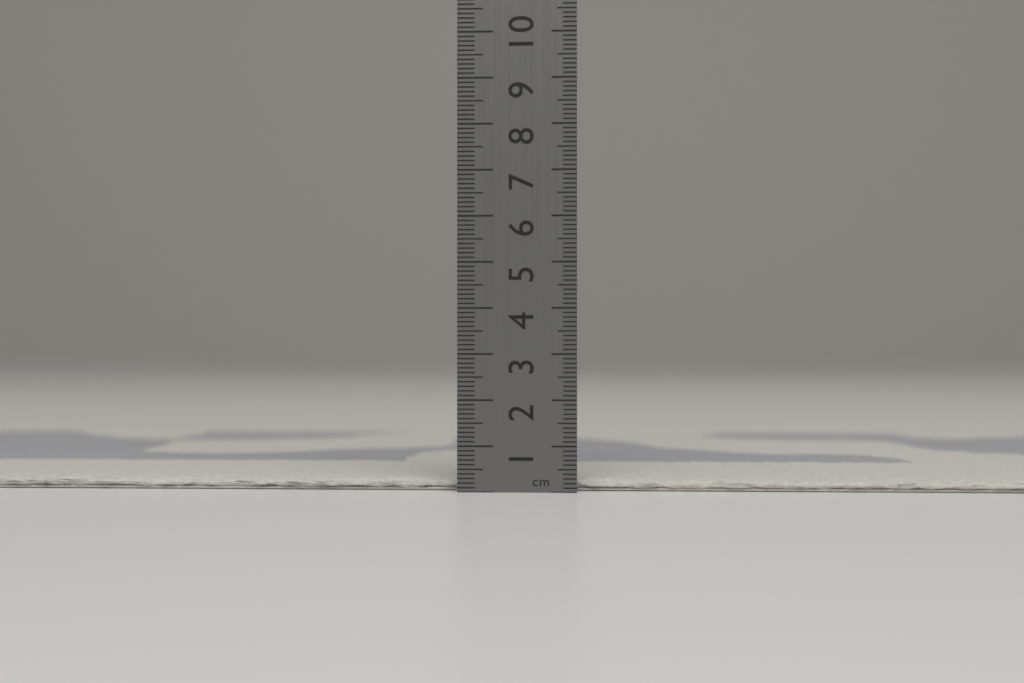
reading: 0.3 cm
